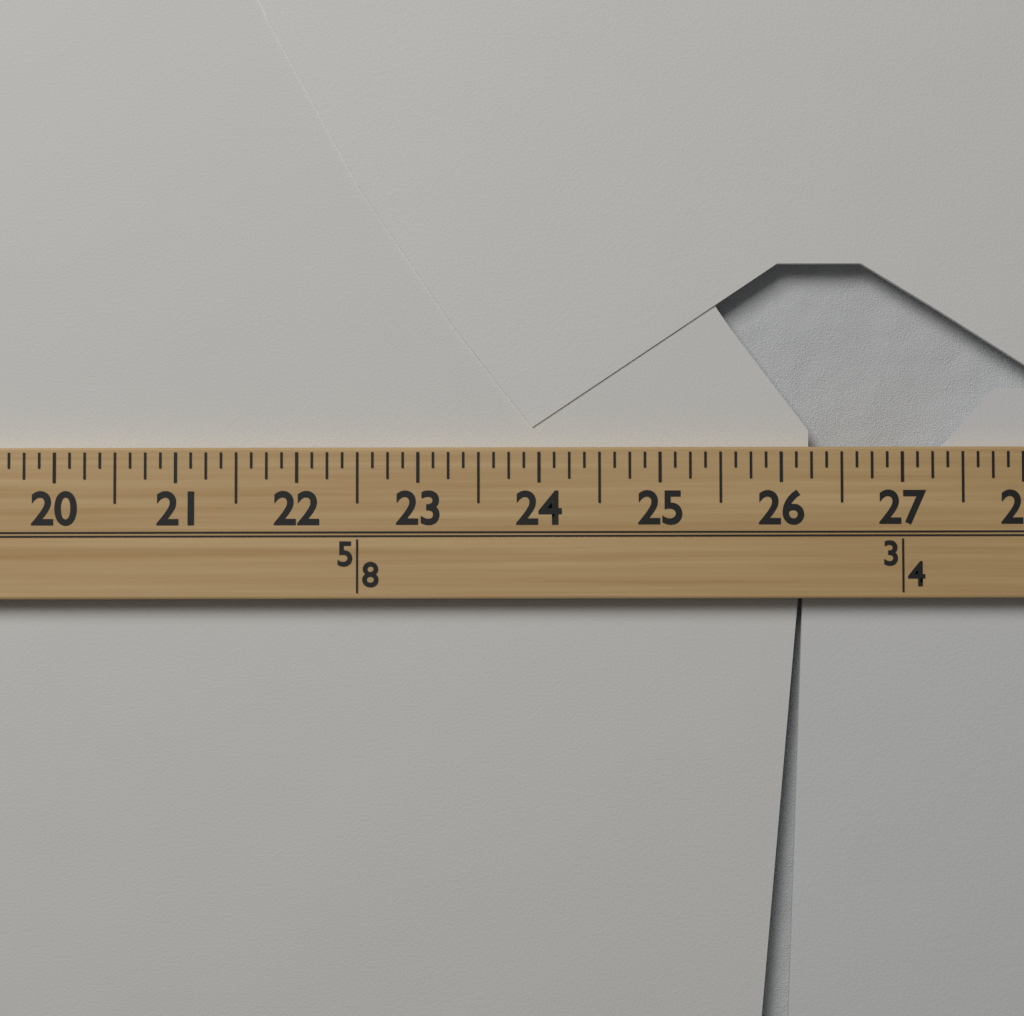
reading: 26.250 (no unit)
